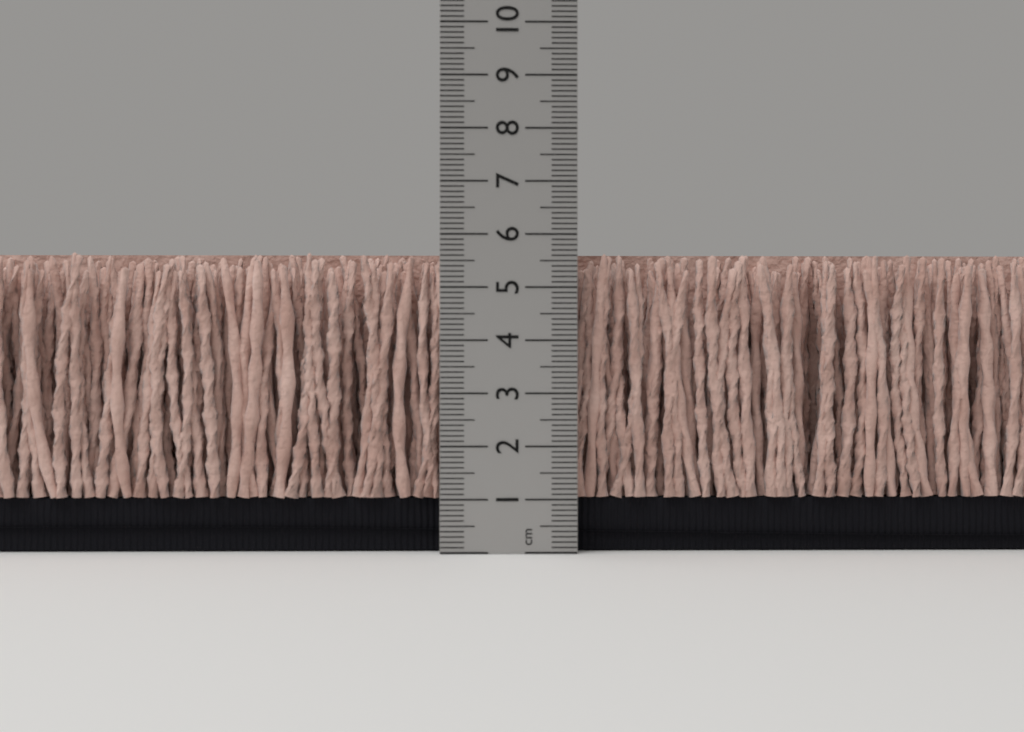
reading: 5.7 cm
